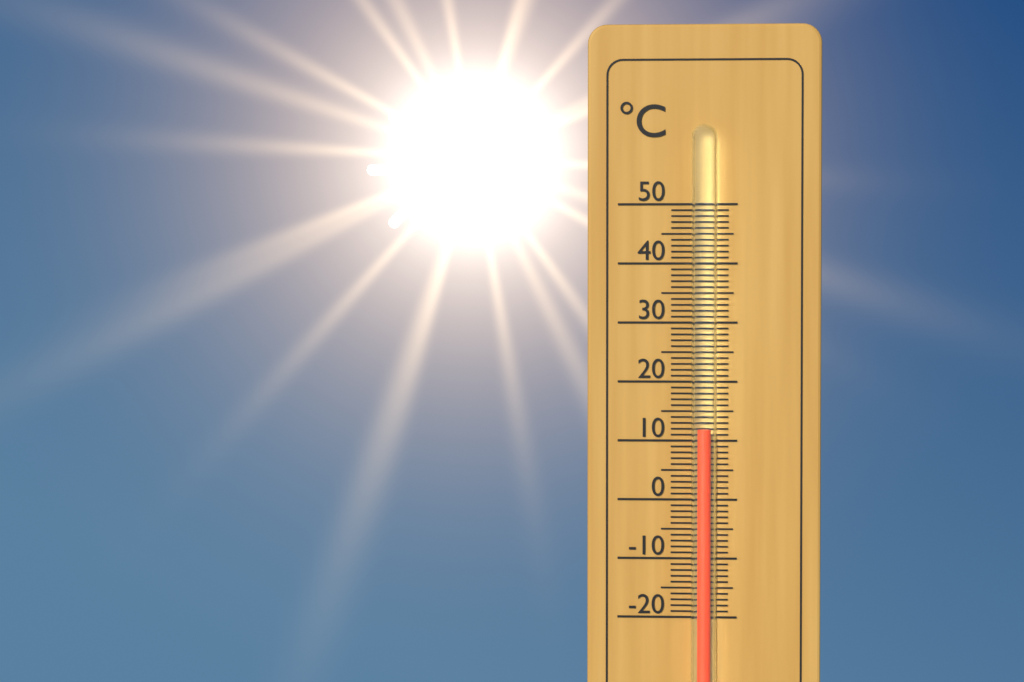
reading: 12 °C
